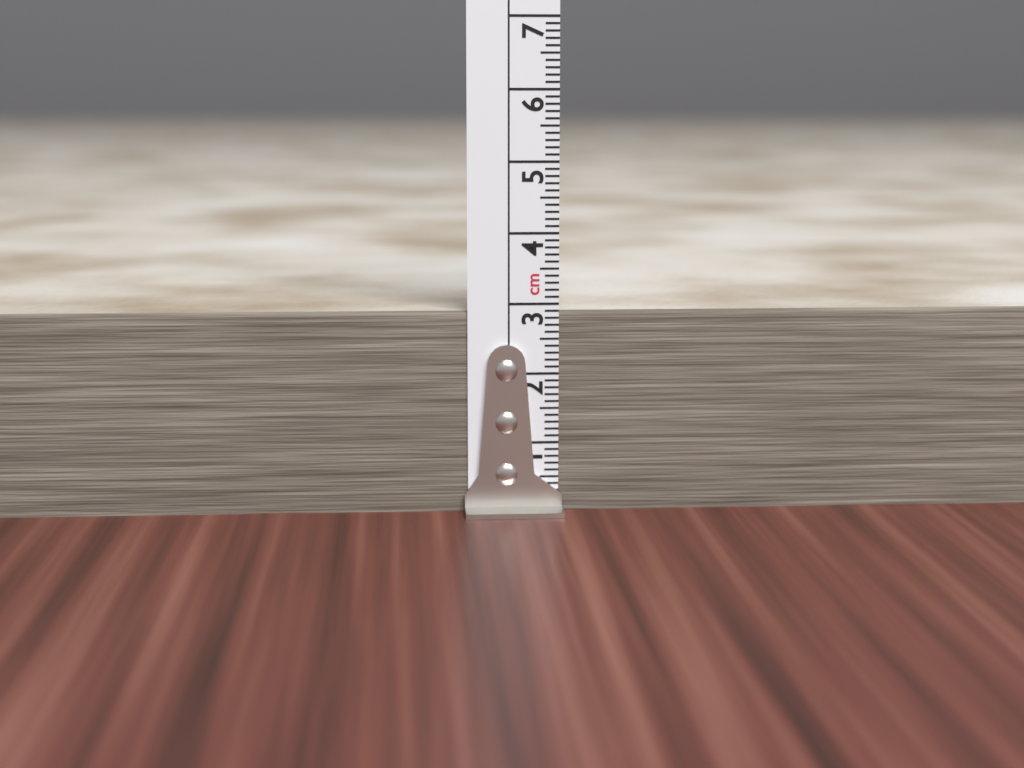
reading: 2.9 cm
